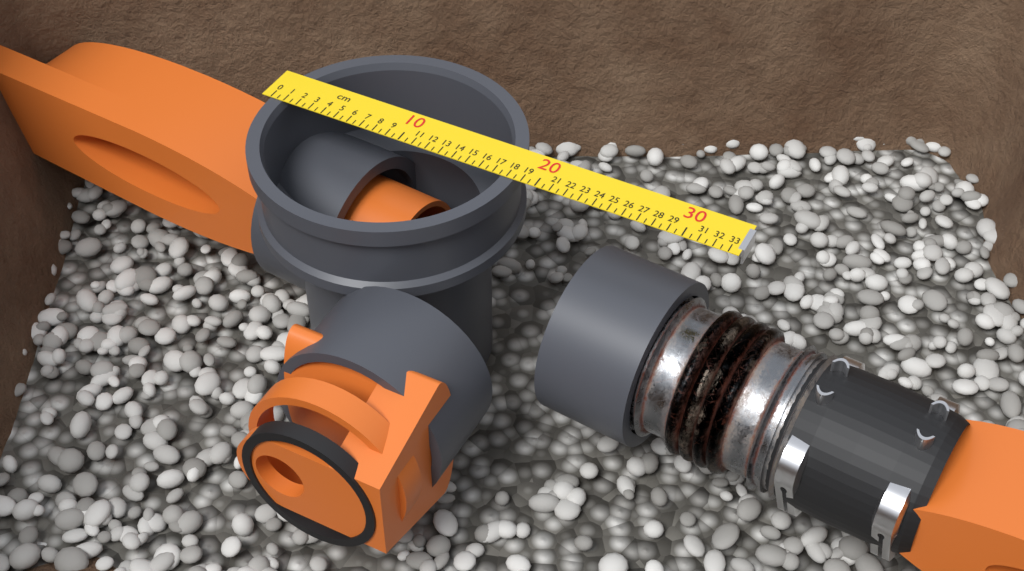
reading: 18.5 cm
